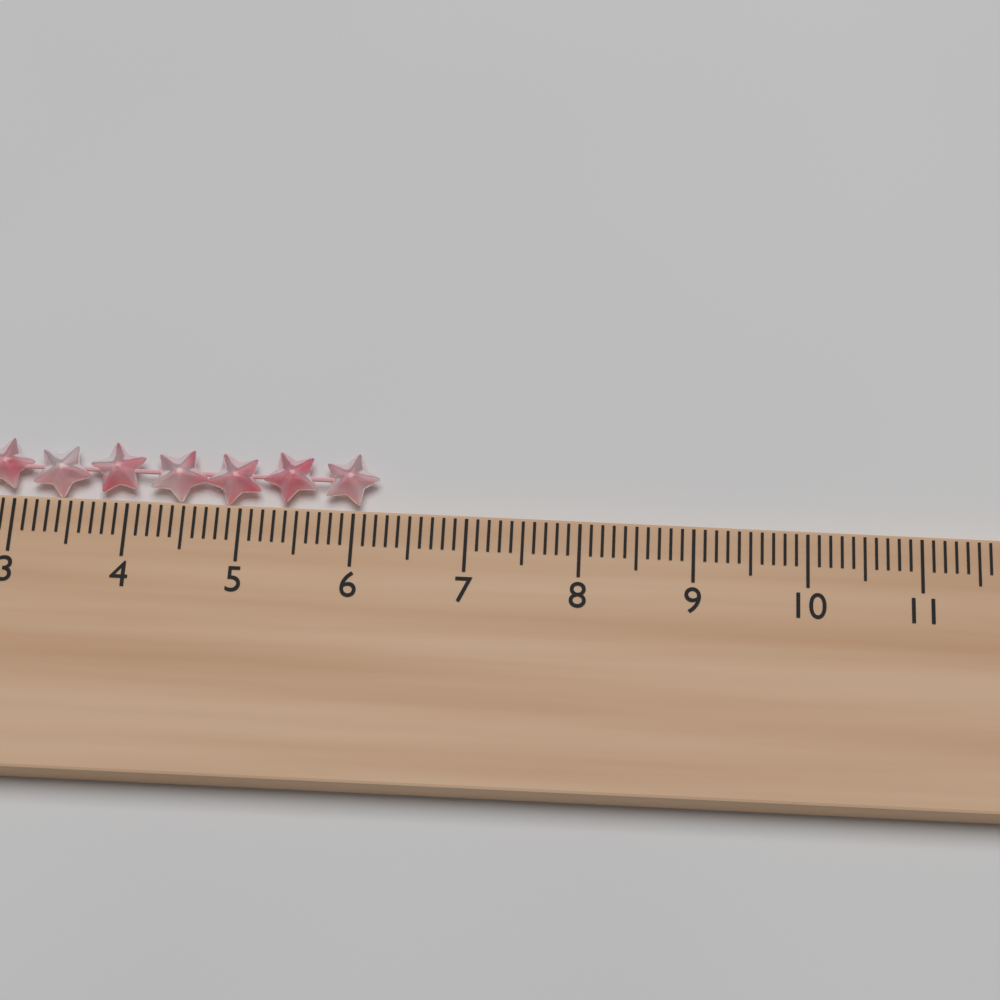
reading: 6.2 cm
